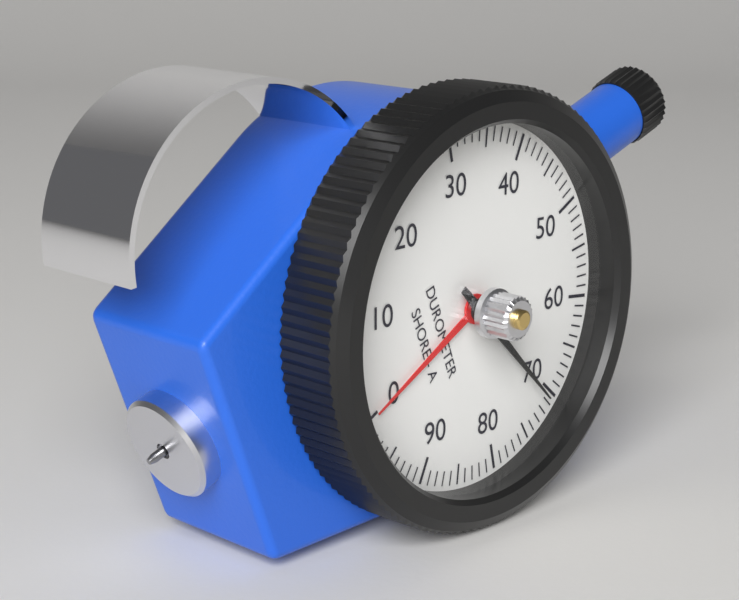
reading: 71 Shore A
